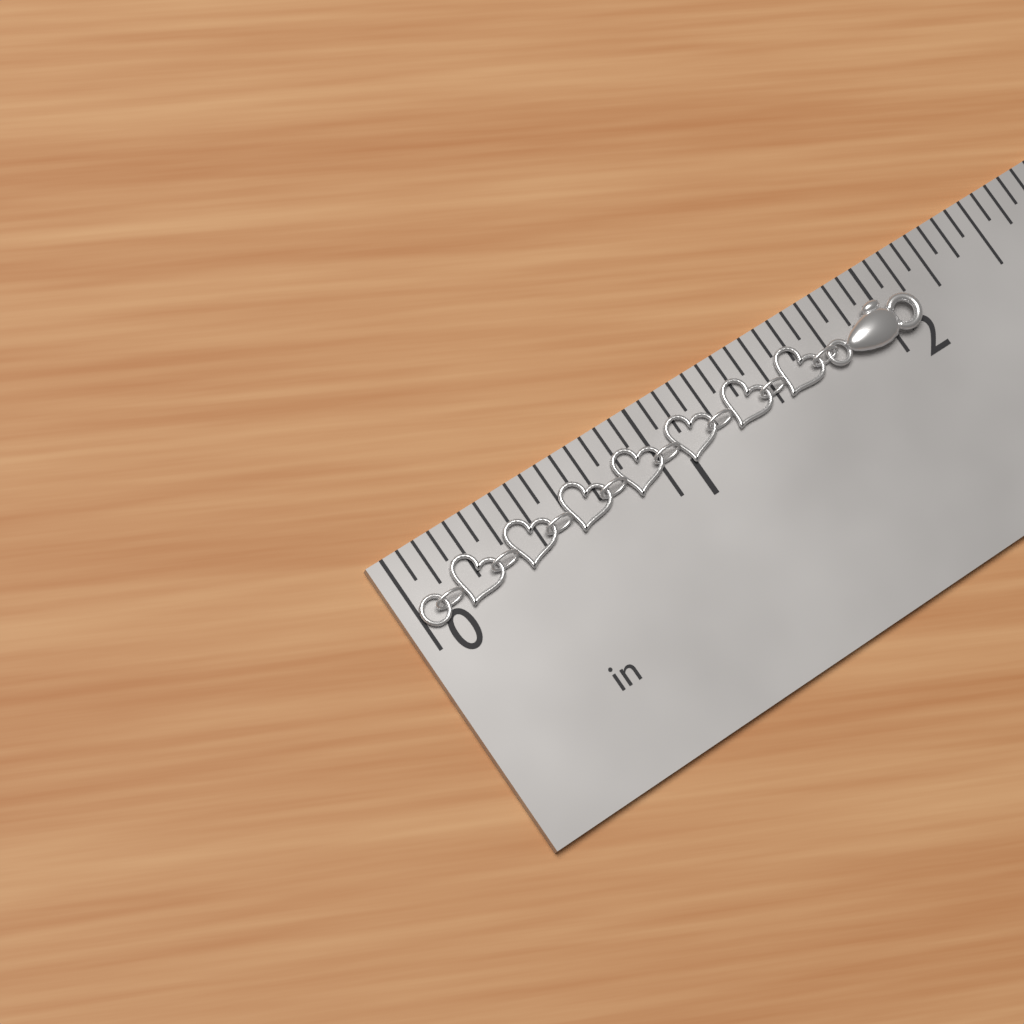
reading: 2.1250 in
